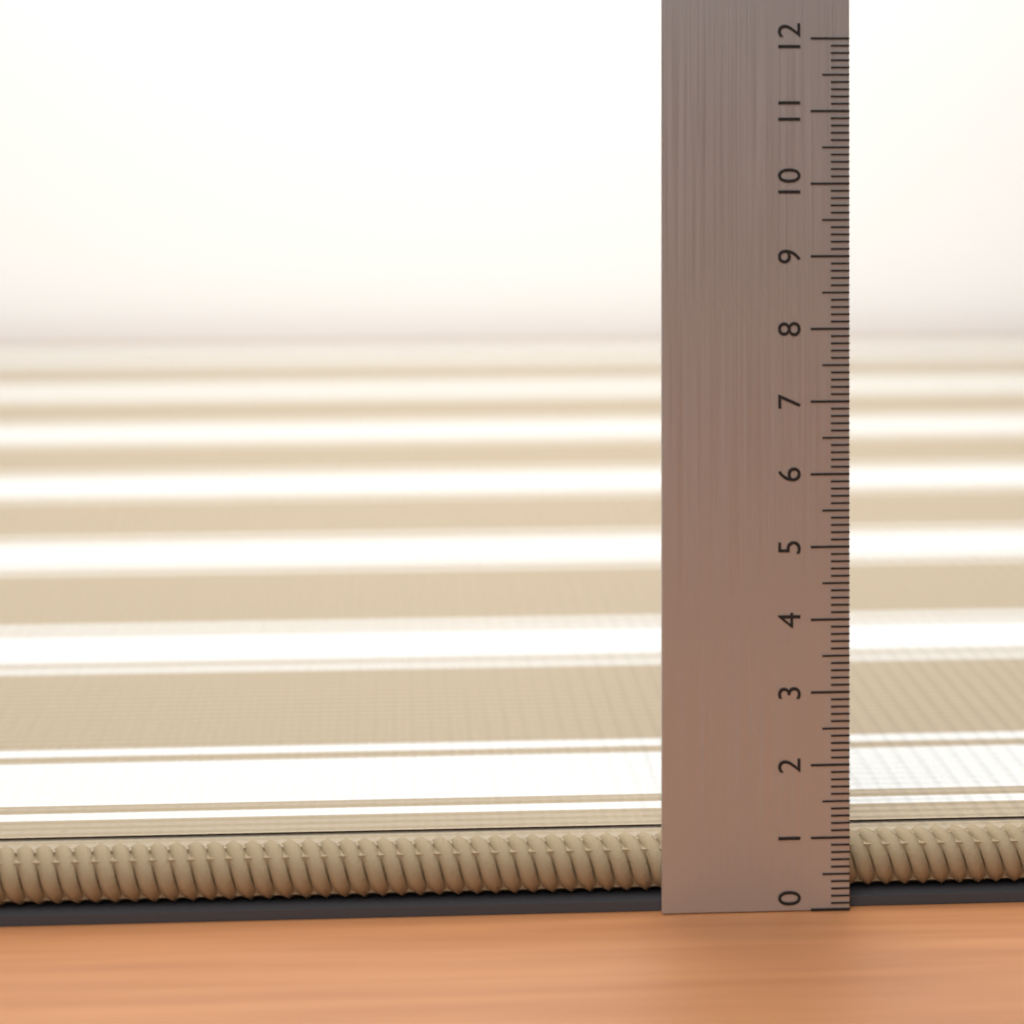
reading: 0.9 (no unit)
